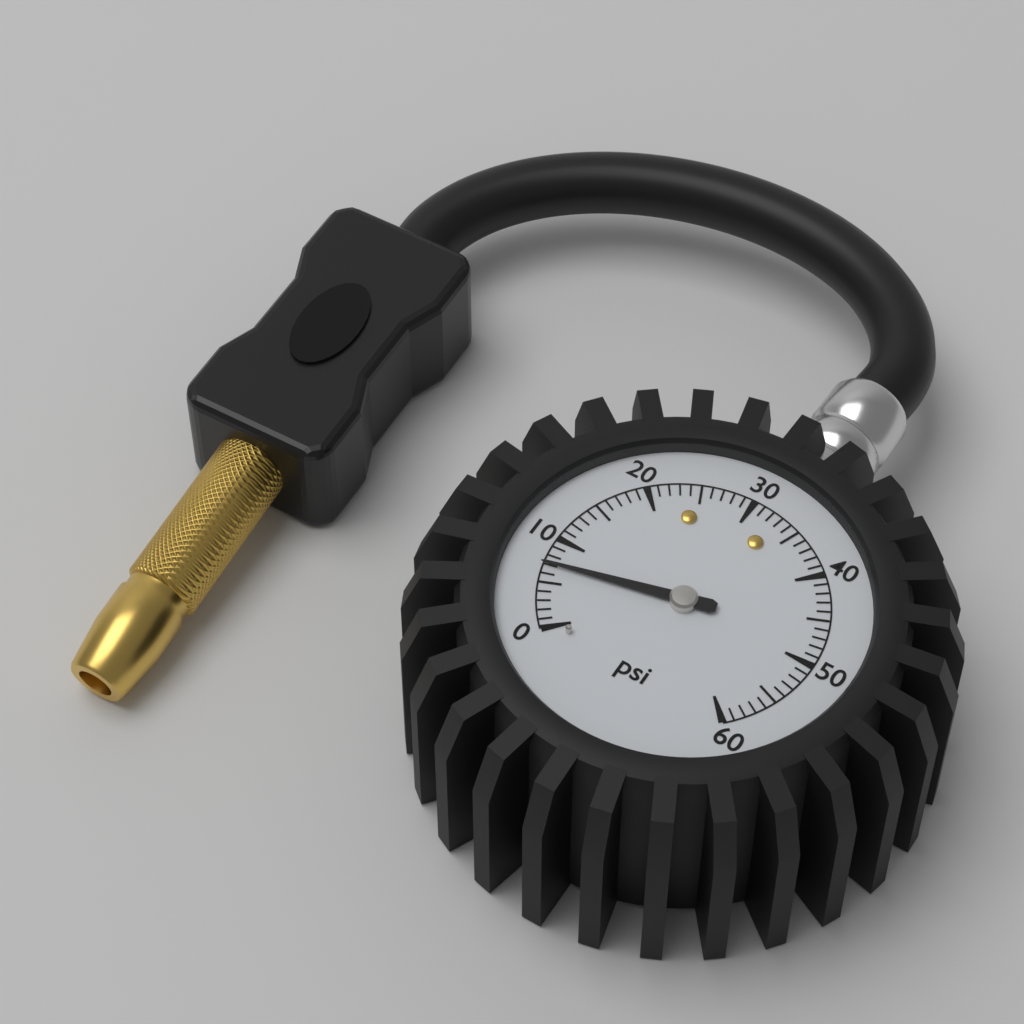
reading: 7 psi
